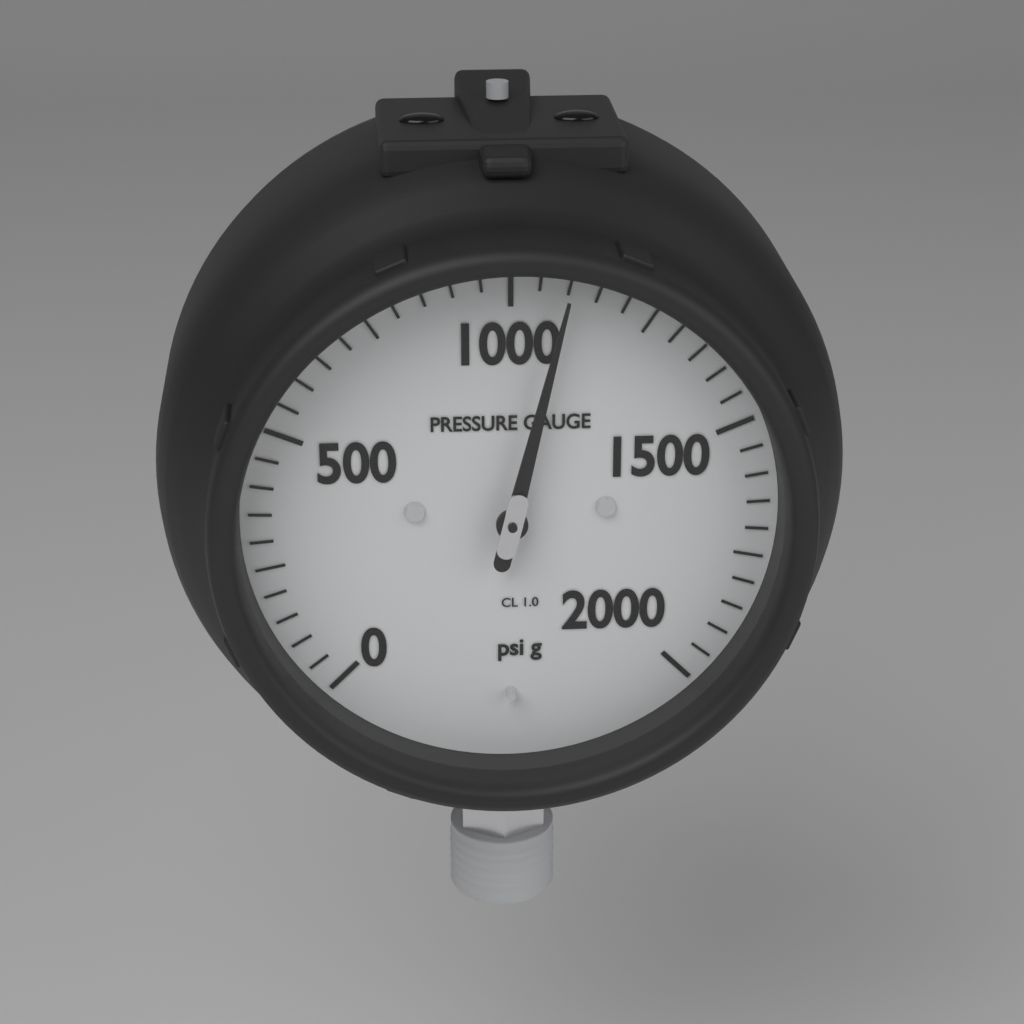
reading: 1100 psi
